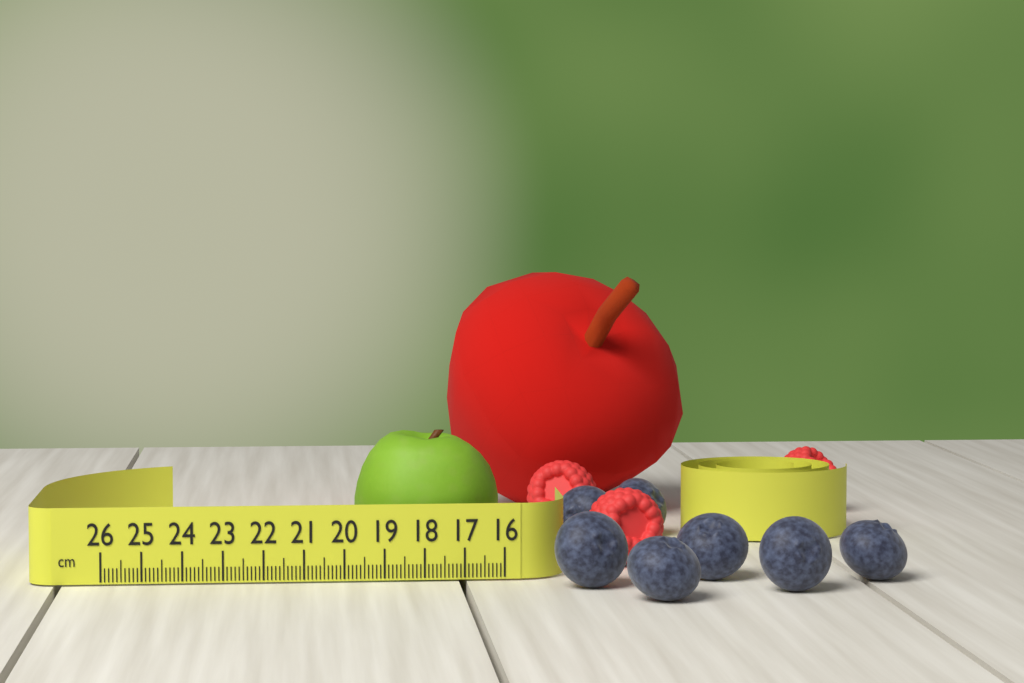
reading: 19.7 cm
